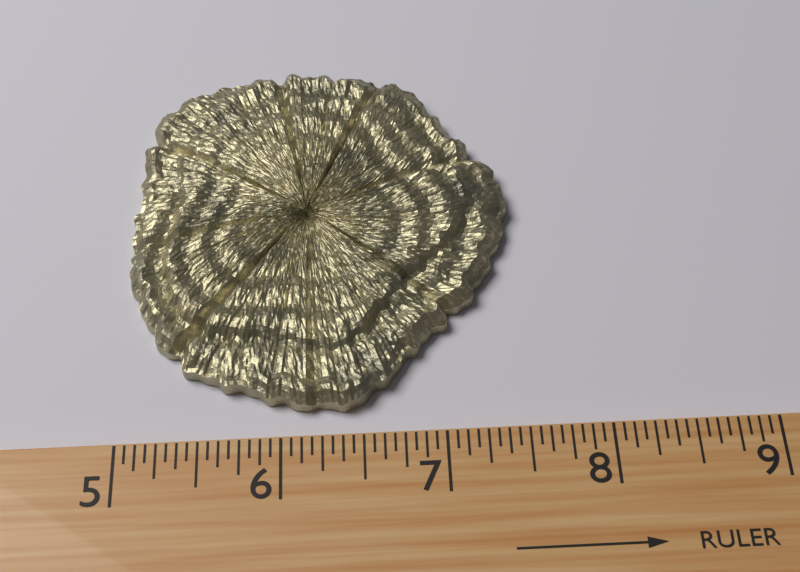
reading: 7.5000 (no unit)
